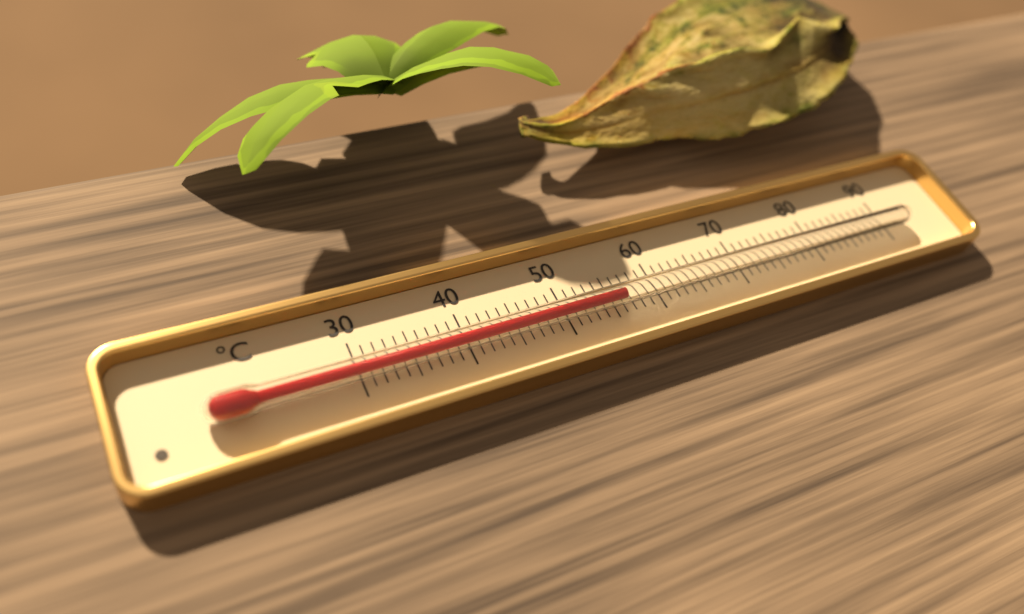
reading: 56 °C
